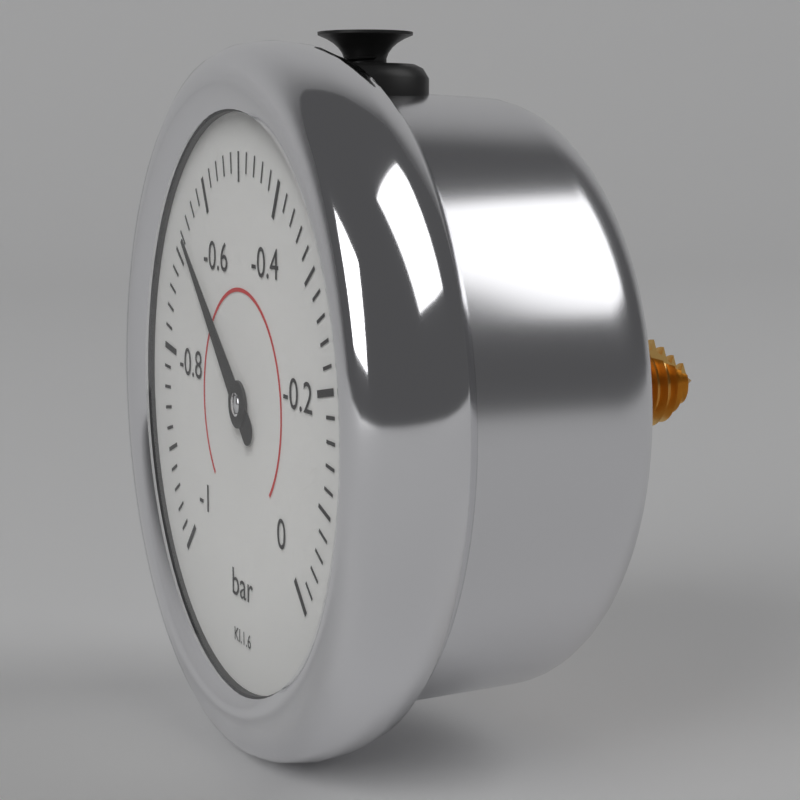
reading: -0.68 bar
